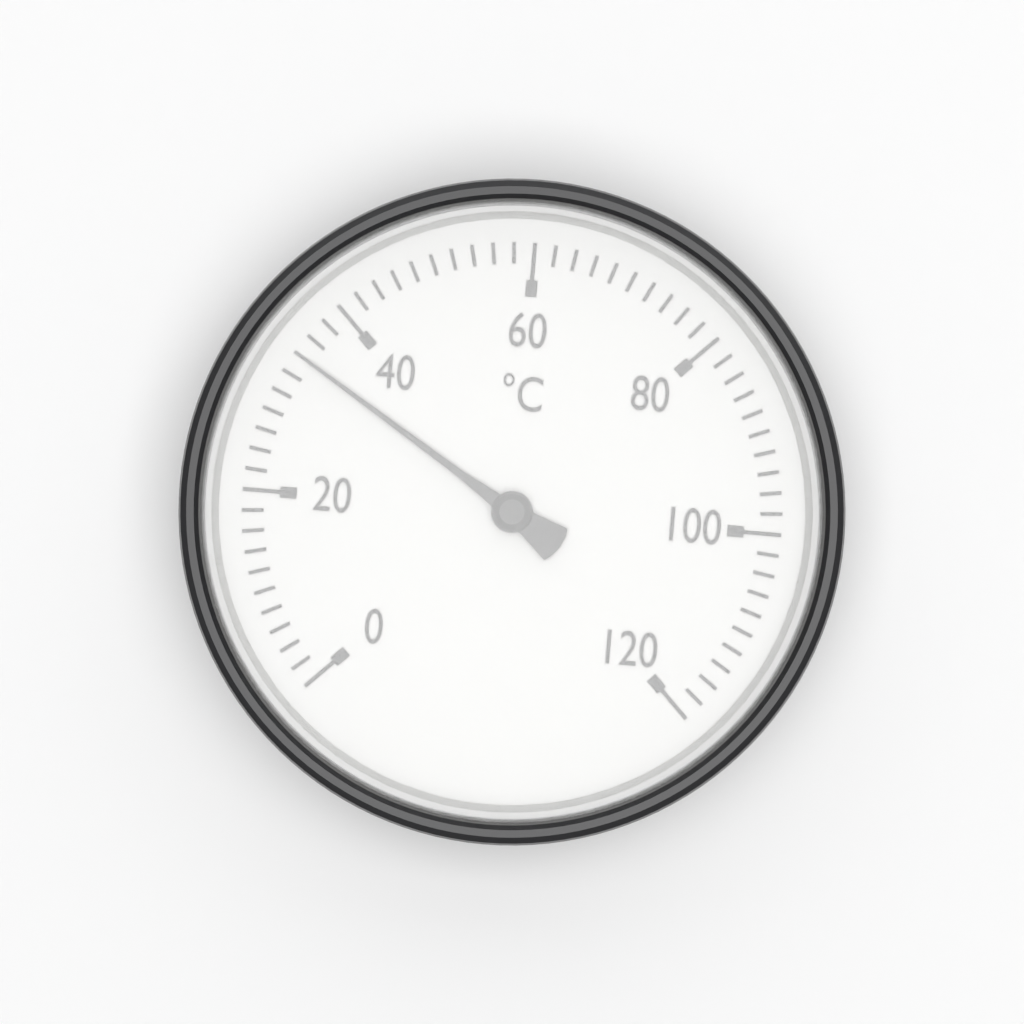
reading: 34 °C
